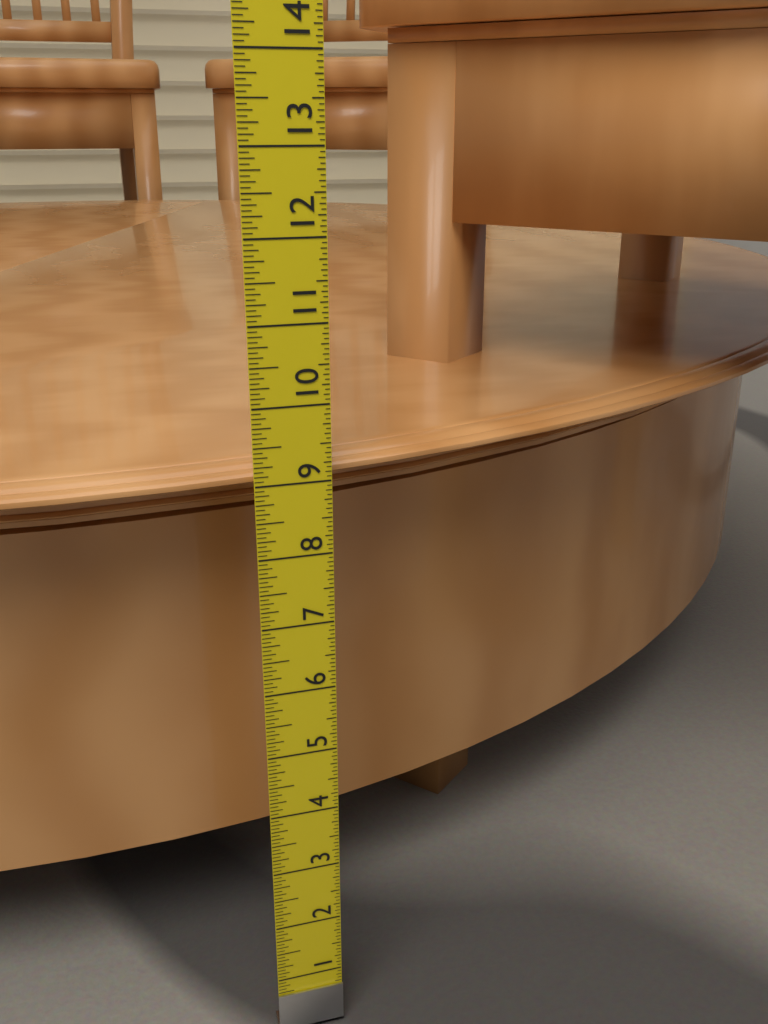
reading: 9.1875 in
